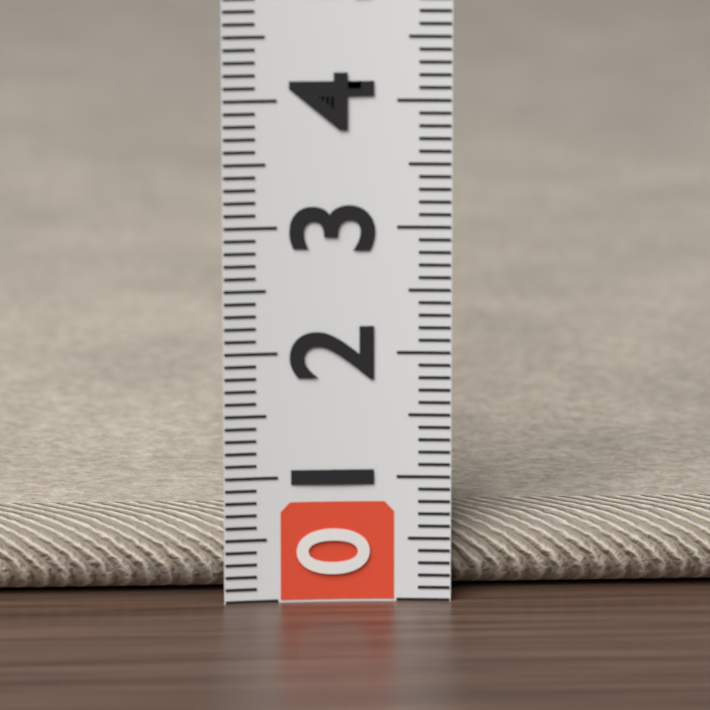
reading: 0.6 (no unit)
